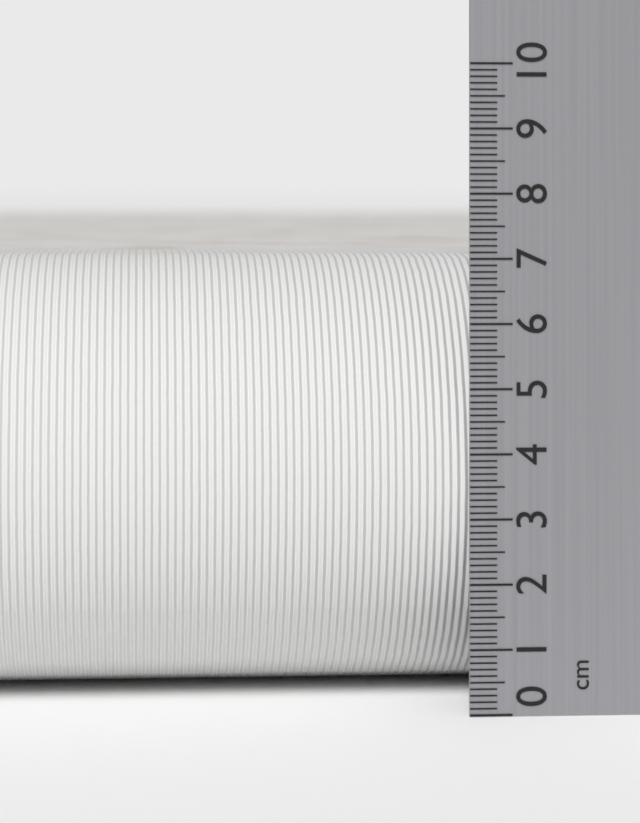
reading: 7.0 cm
